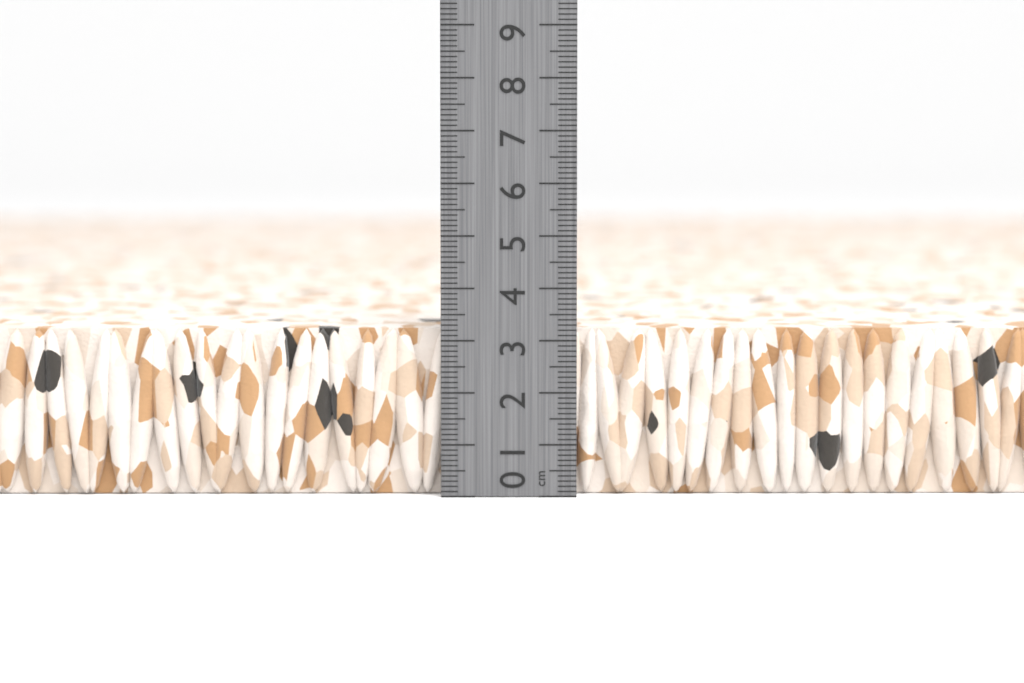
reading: 3.2 cm
